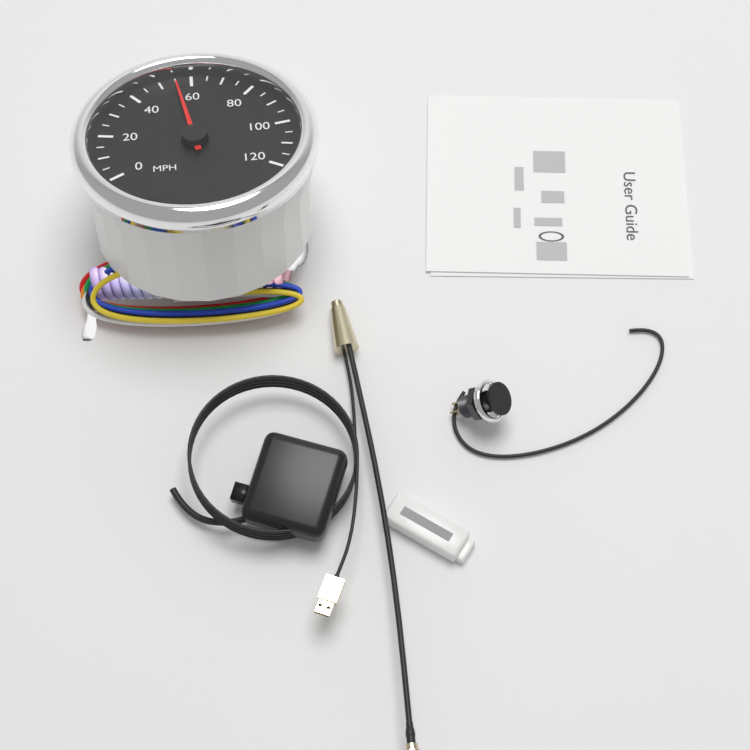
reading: 55 MPH
